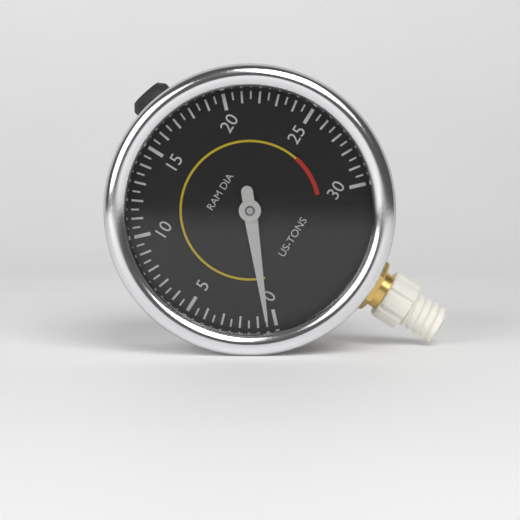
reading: 0.5 US-TONS
